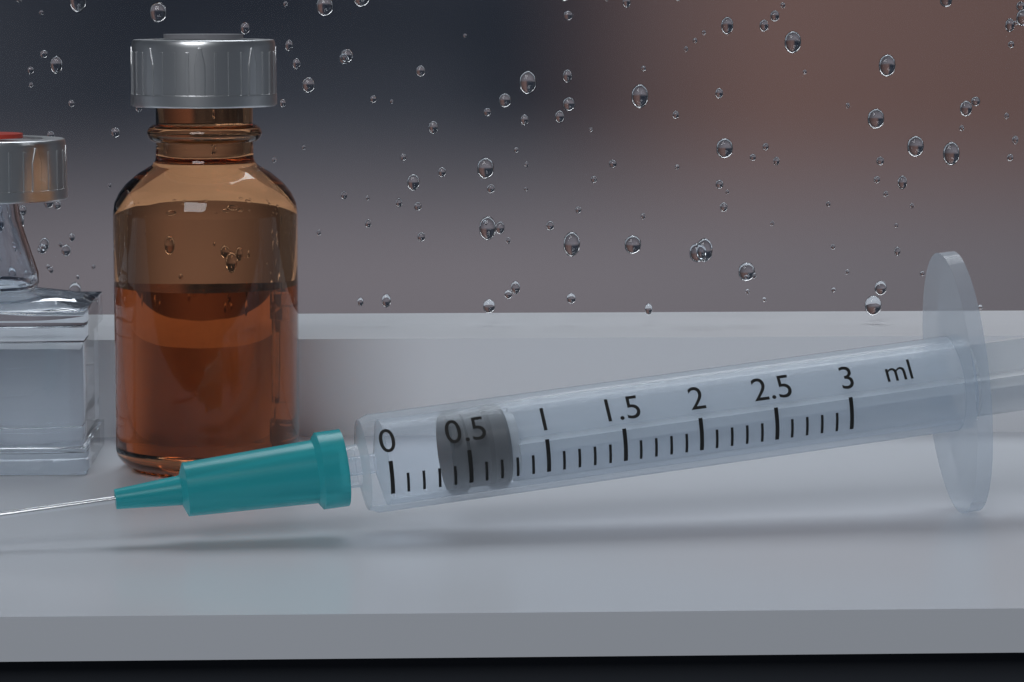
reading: 0.4 ml
